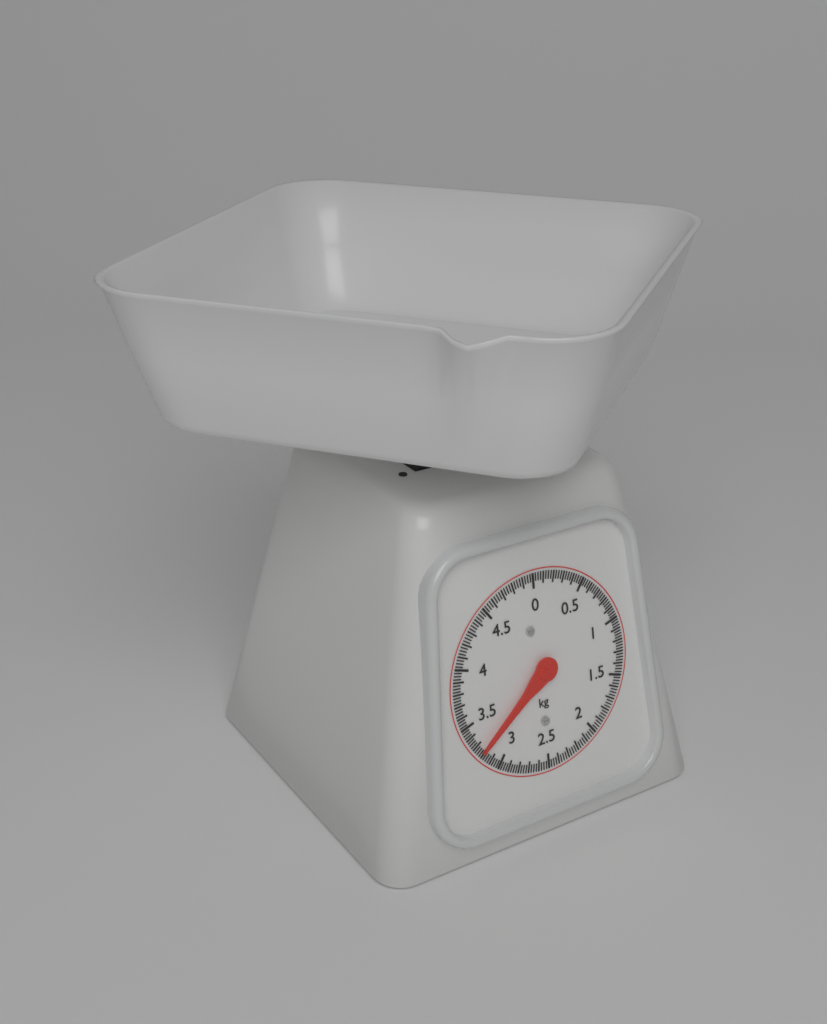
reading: 3.225 kg
